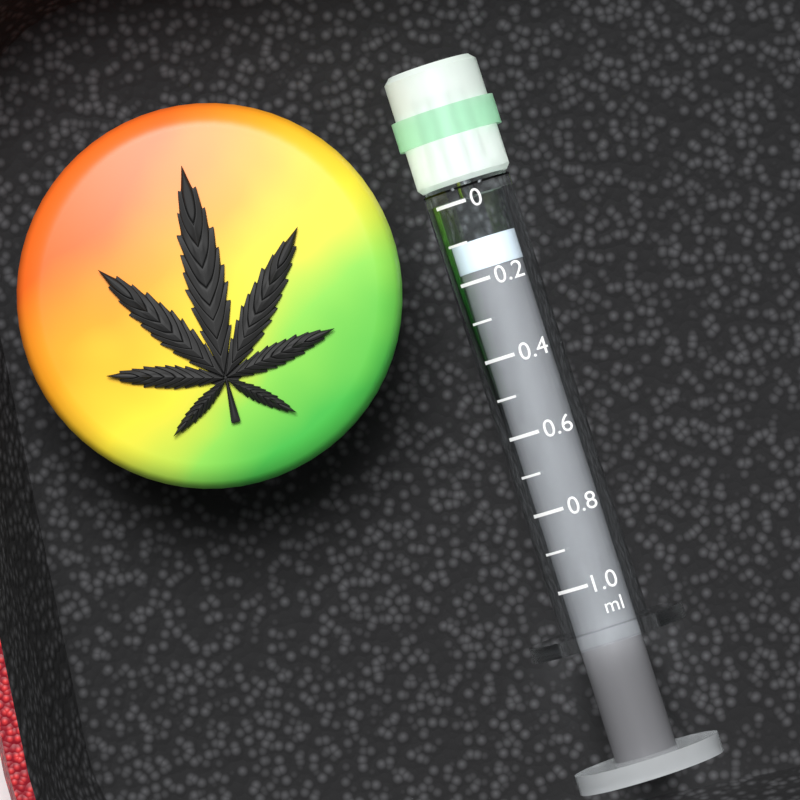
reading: 0.1 ml
